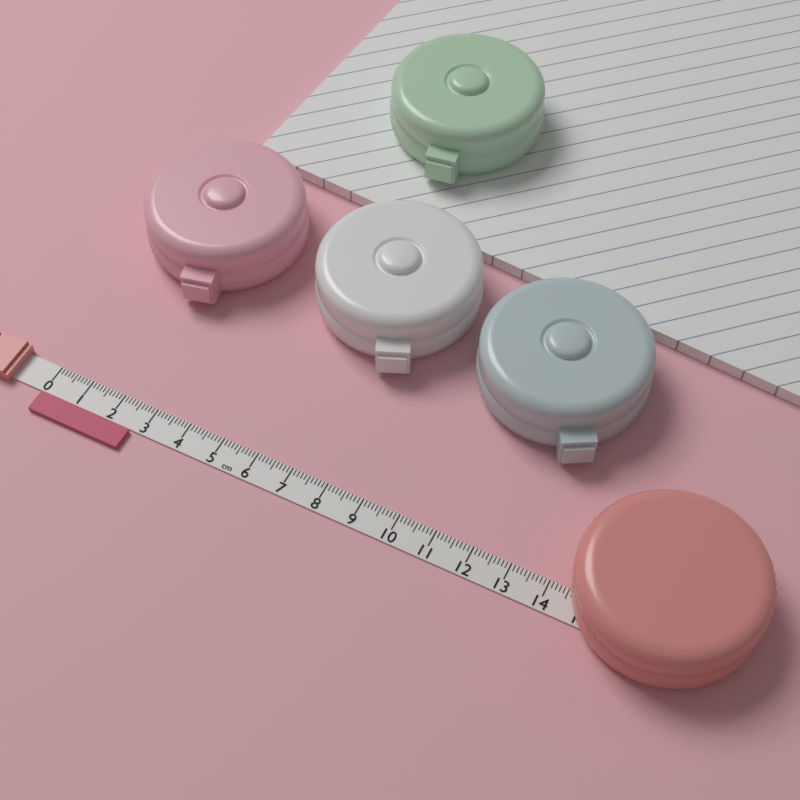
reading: 2.7 cm
